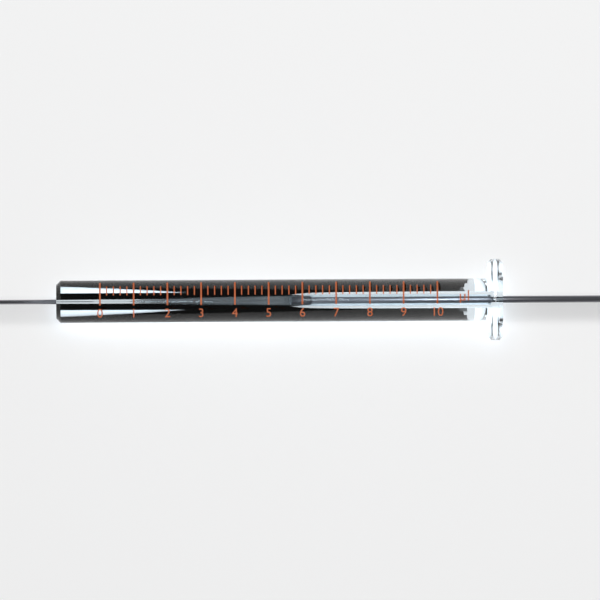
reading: 5.8 µl
